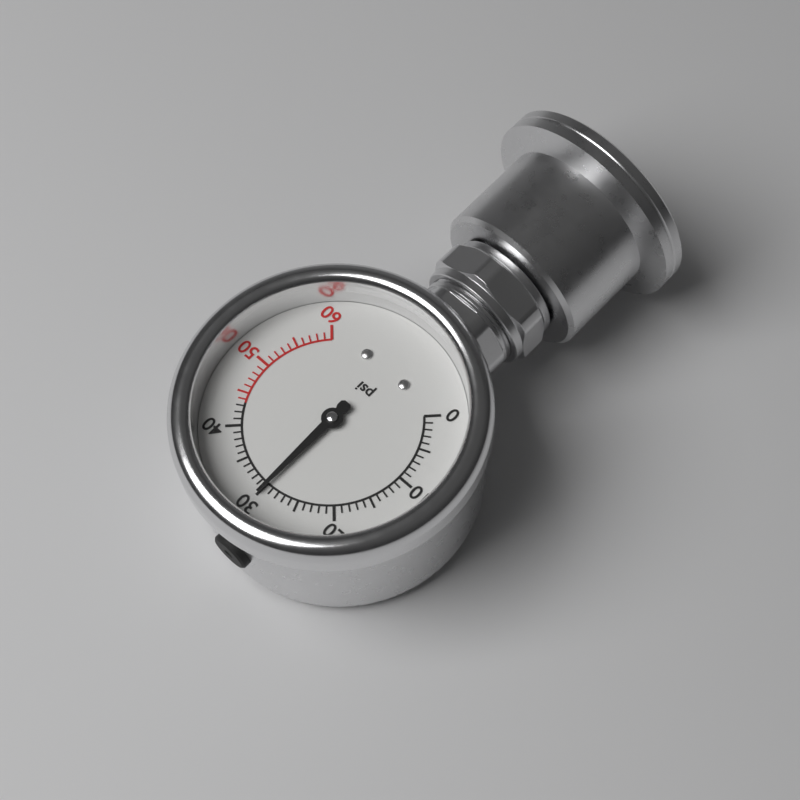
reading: 30 psi
